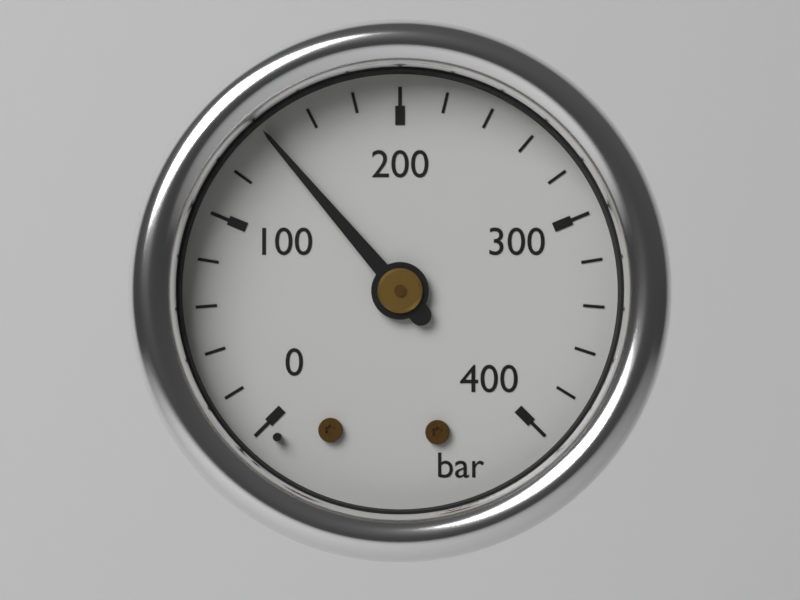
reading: 140 bar
